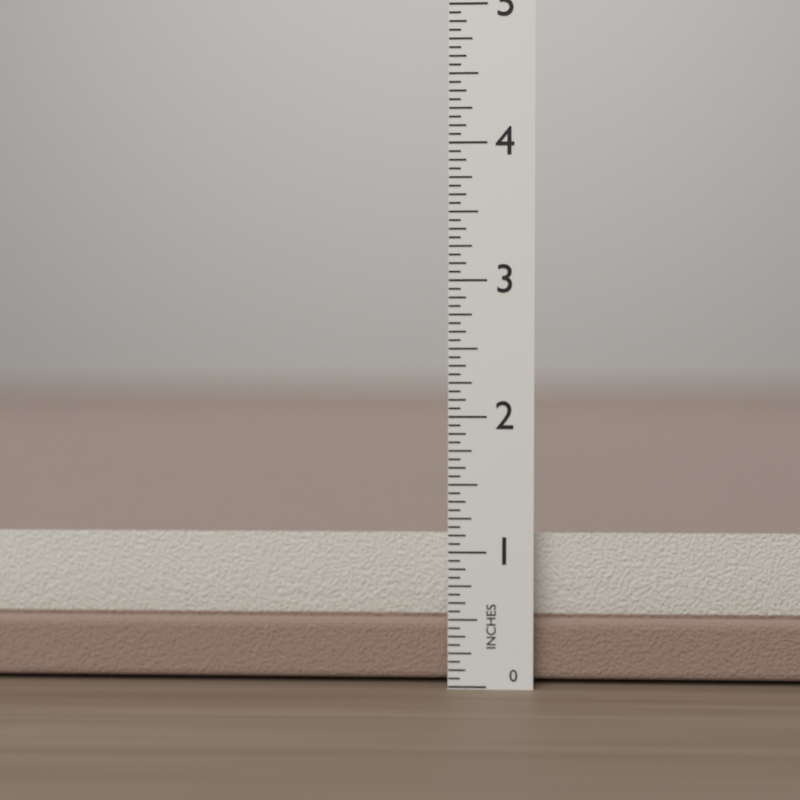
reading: 1.1250 in
